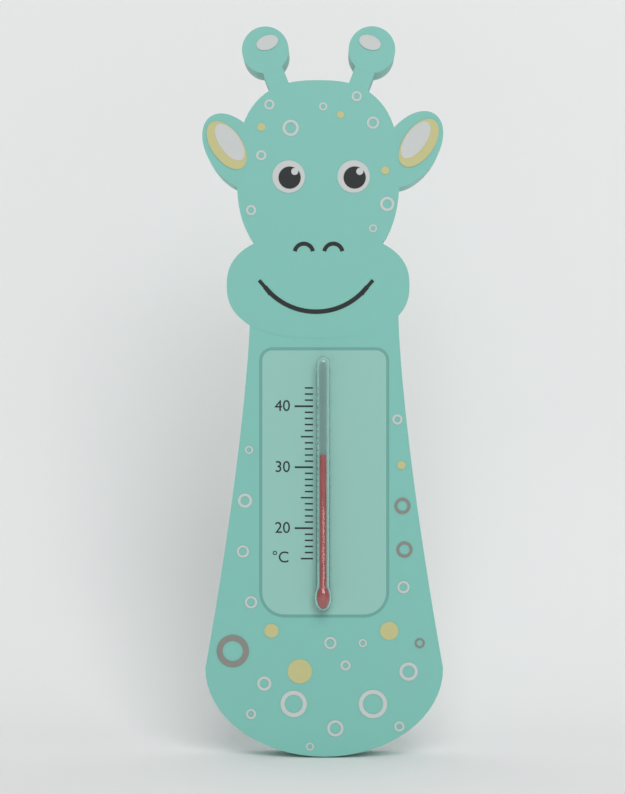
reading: 32 °C
